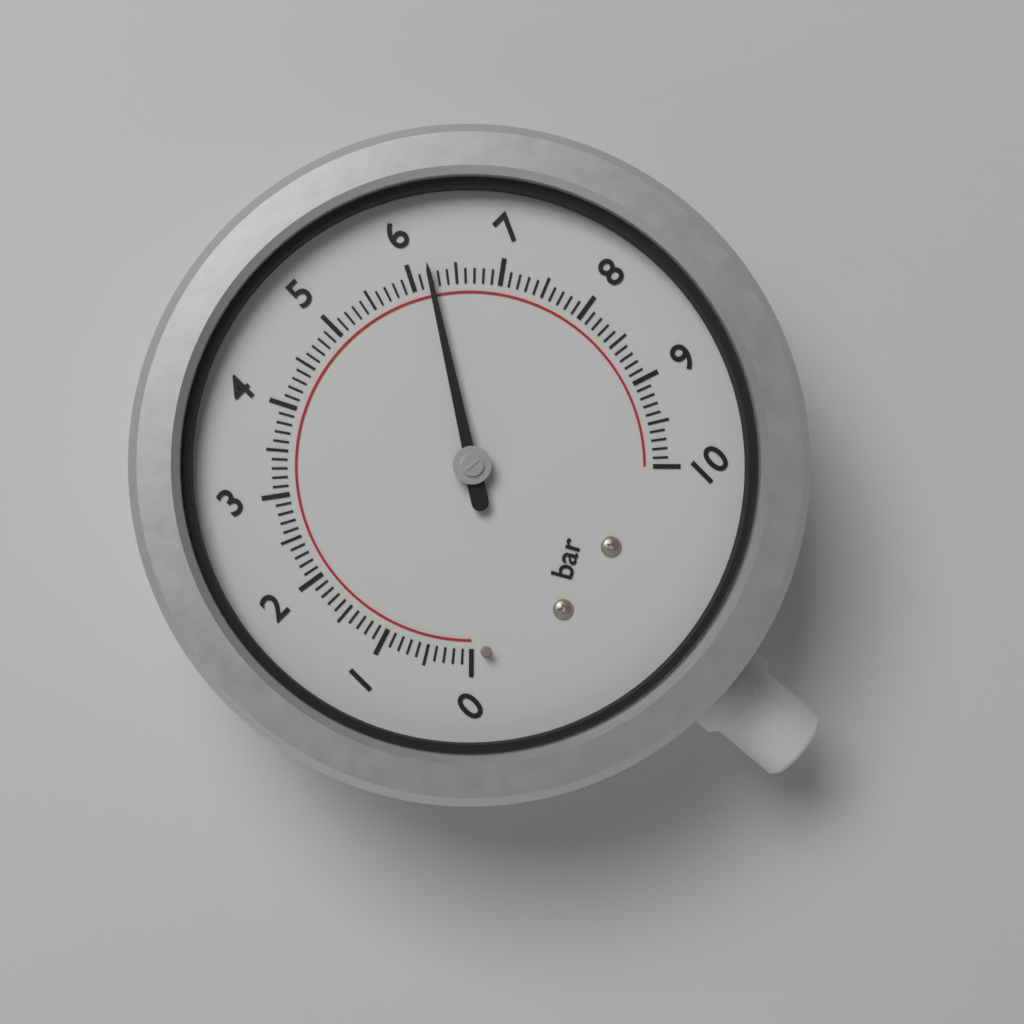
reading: 6.2 bar
